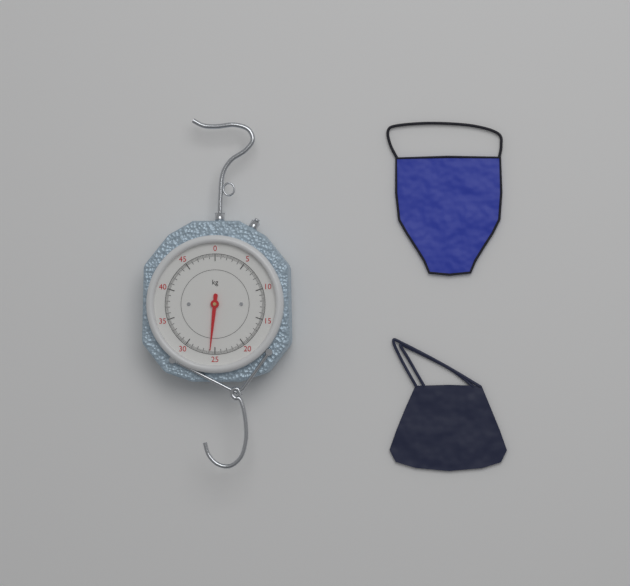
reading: 25.8 kg
